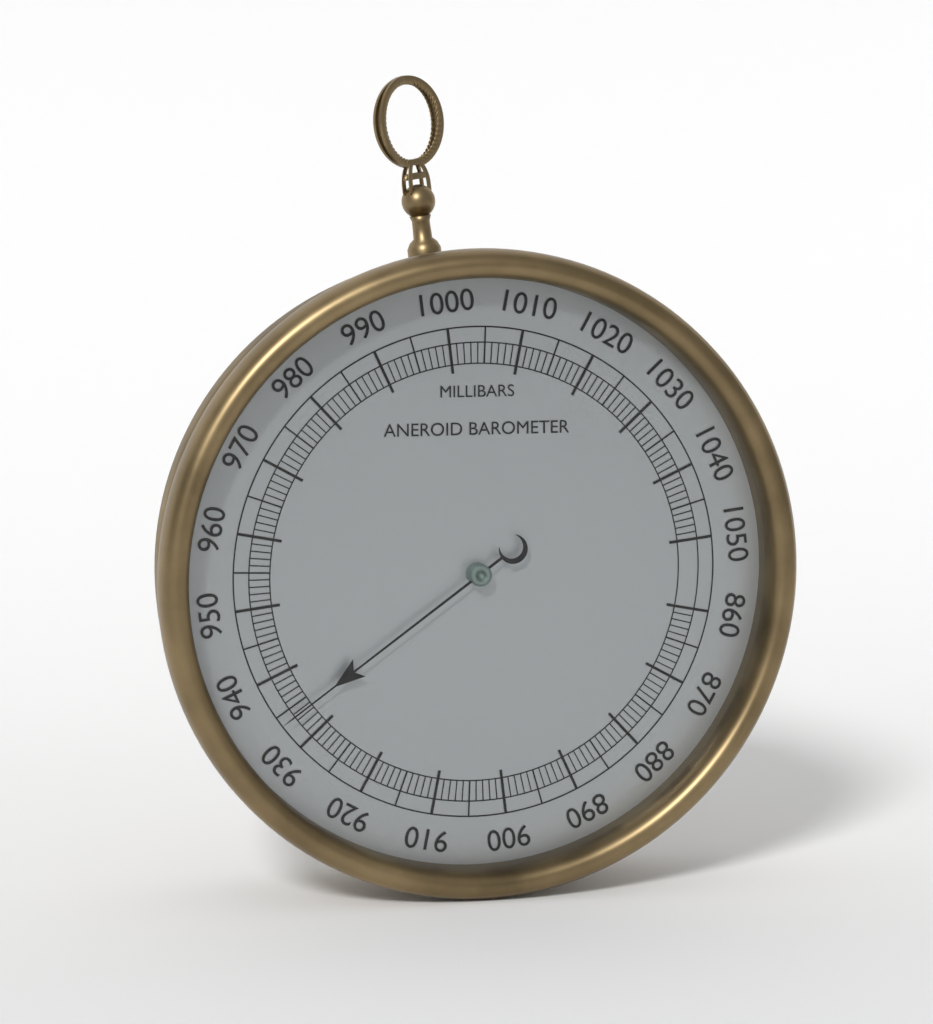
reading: 934 mbar
